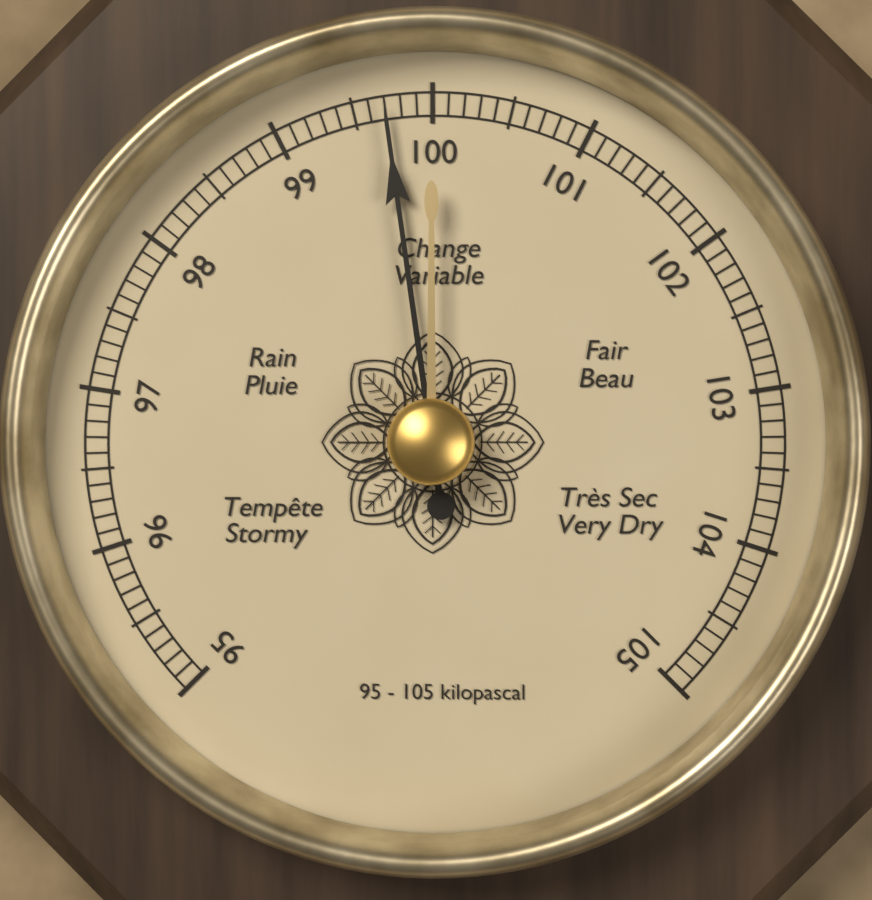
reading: 99.7 kPa
